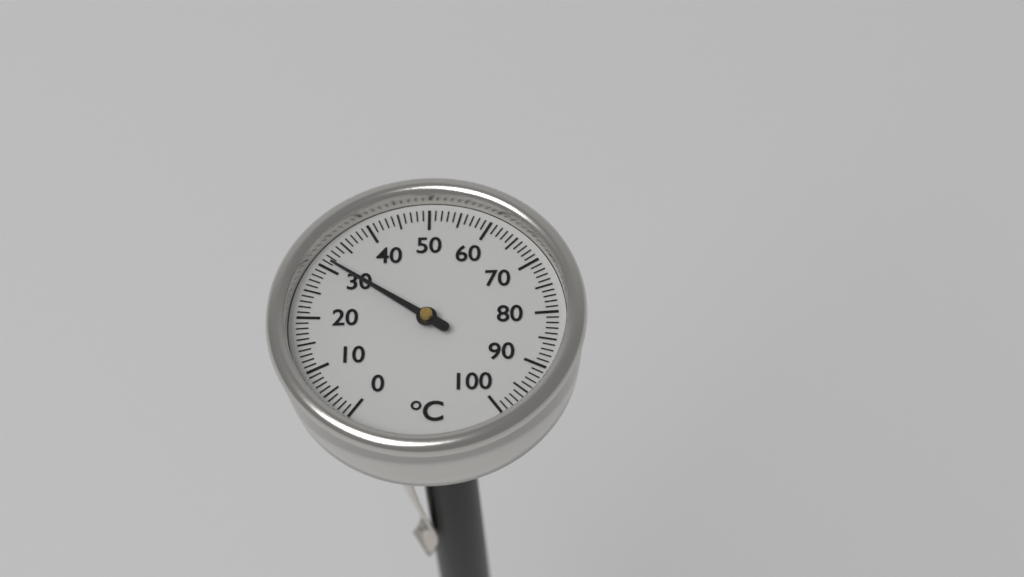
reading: 31 °C
